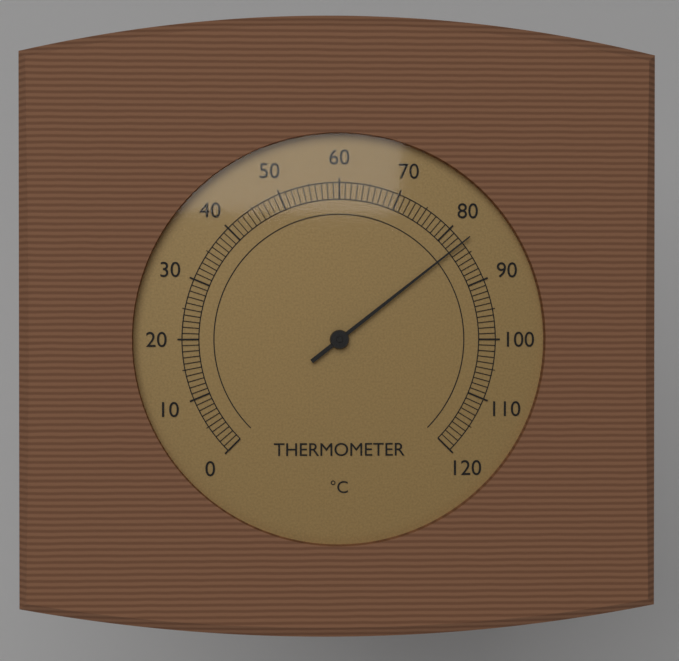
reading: 83 °C
